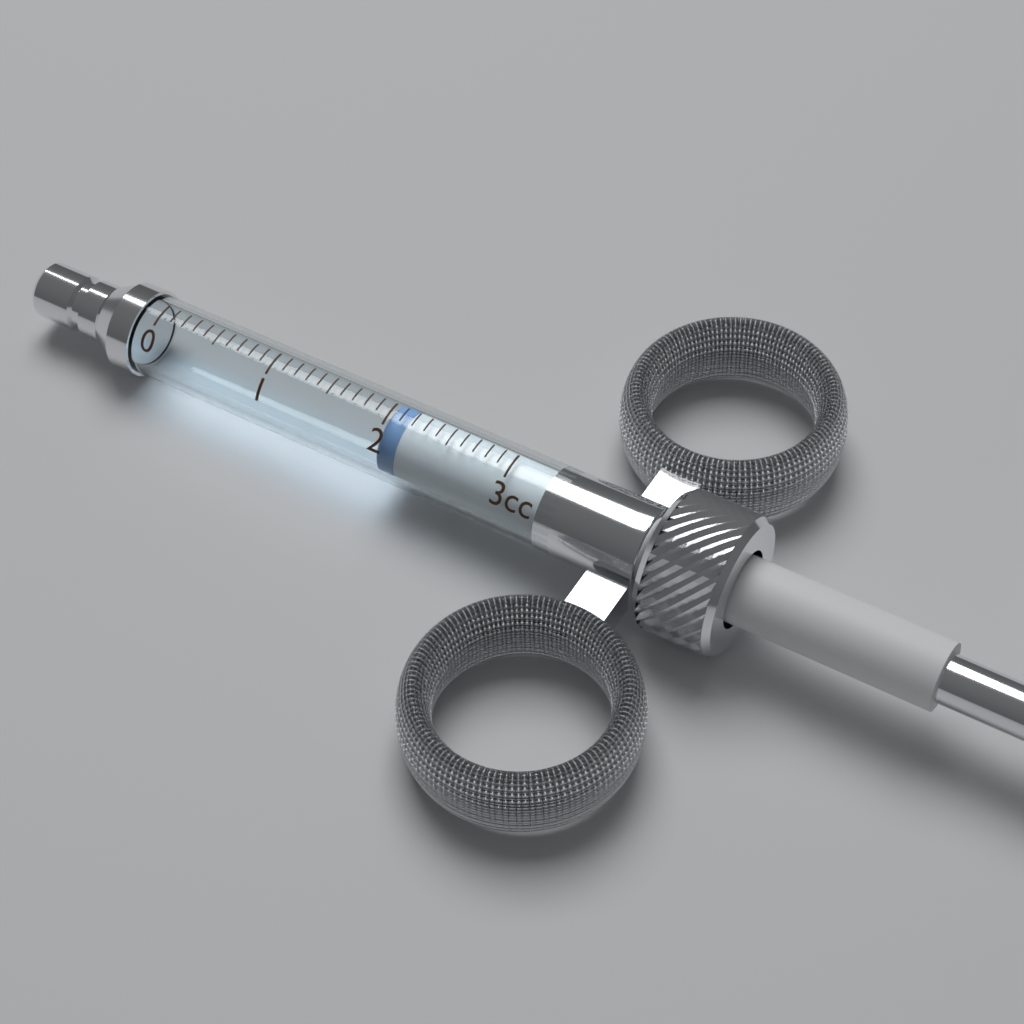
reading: 2.0 cc
